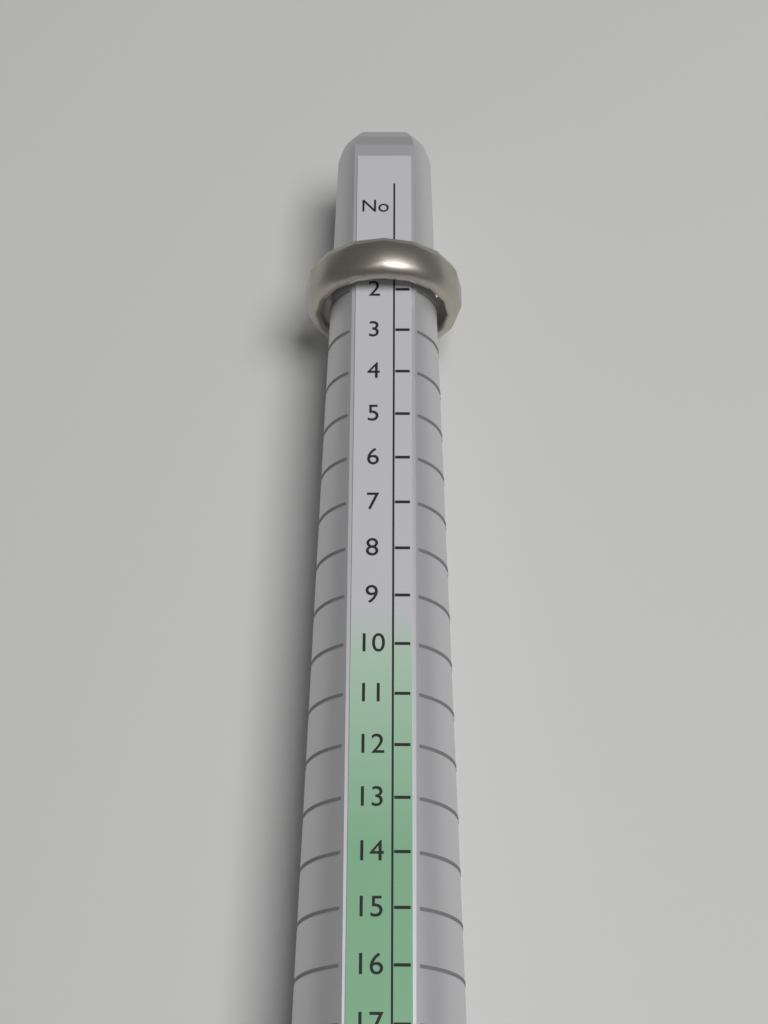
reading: 2 No
